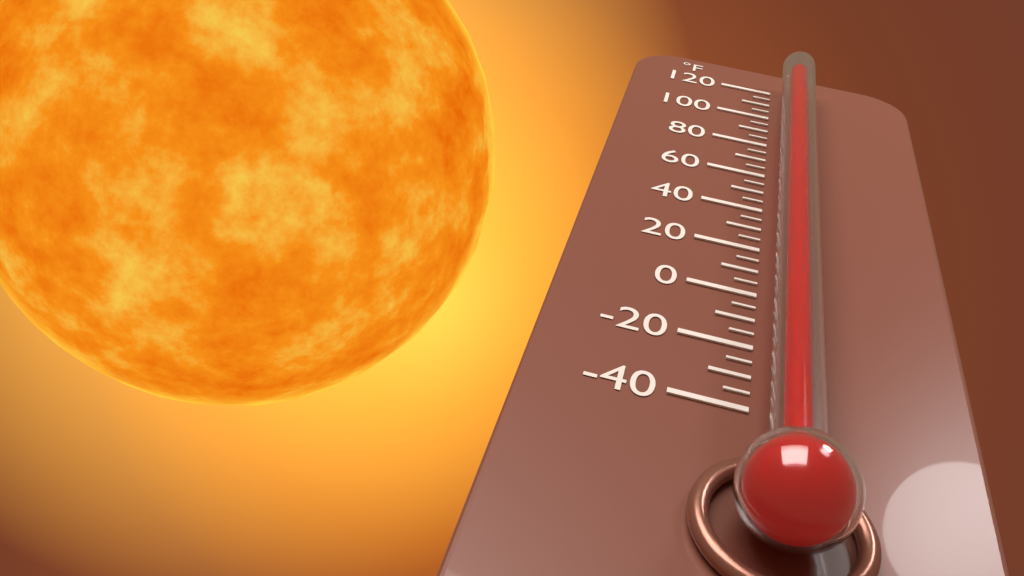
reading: 116 °F
